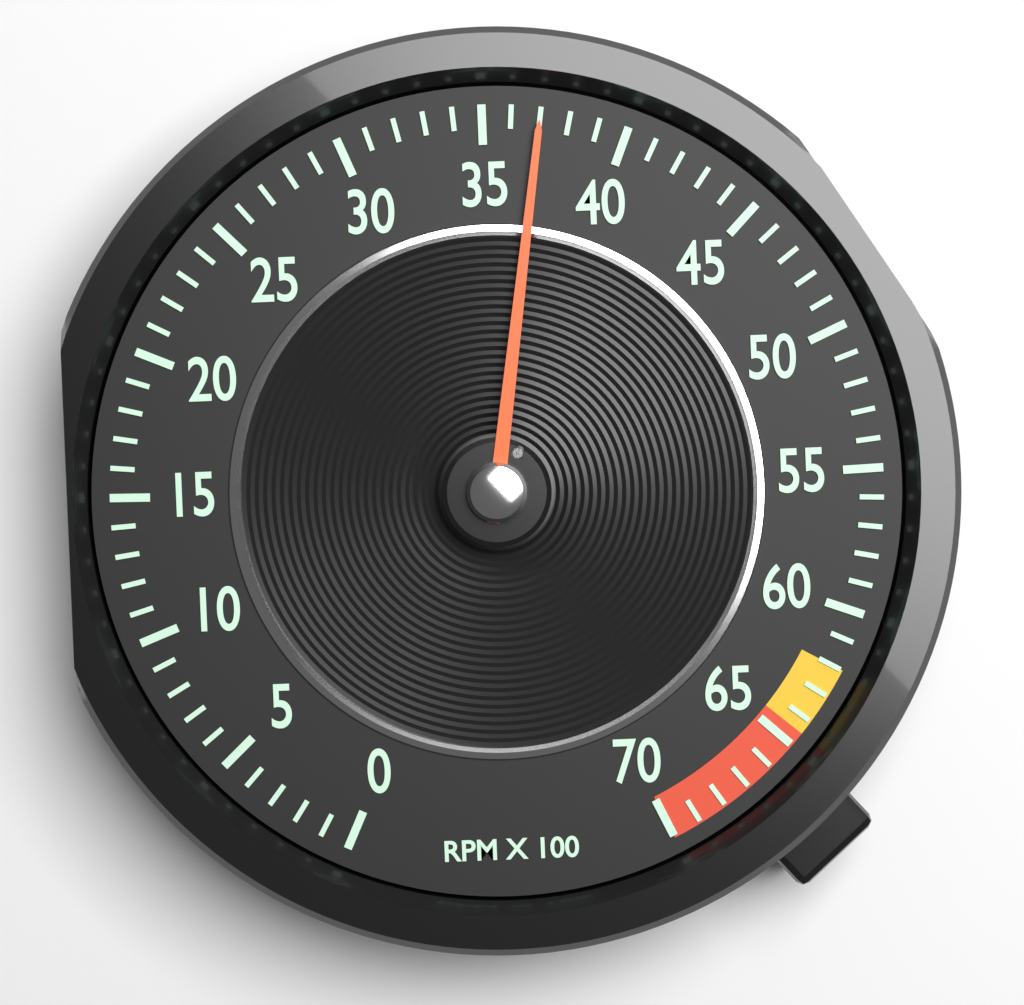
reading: 37 RPM x 100
